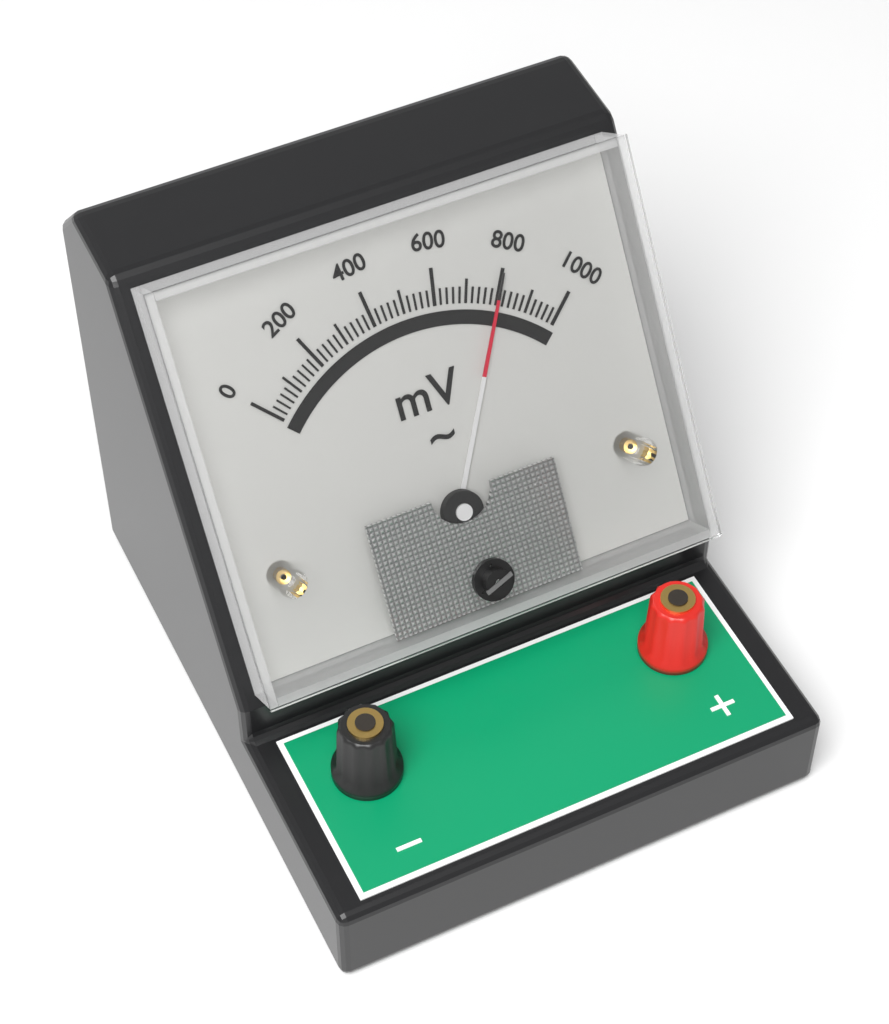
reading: 800 mV
